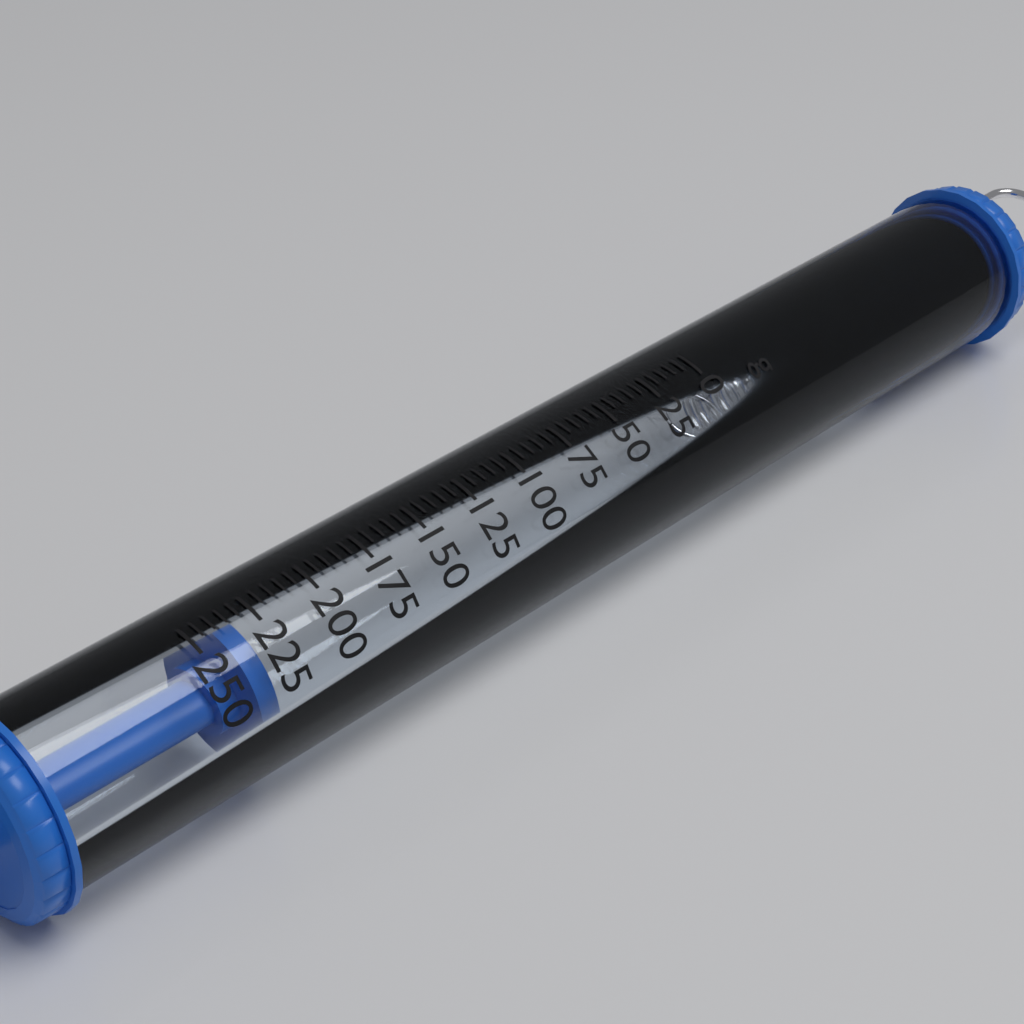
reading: 230 g
